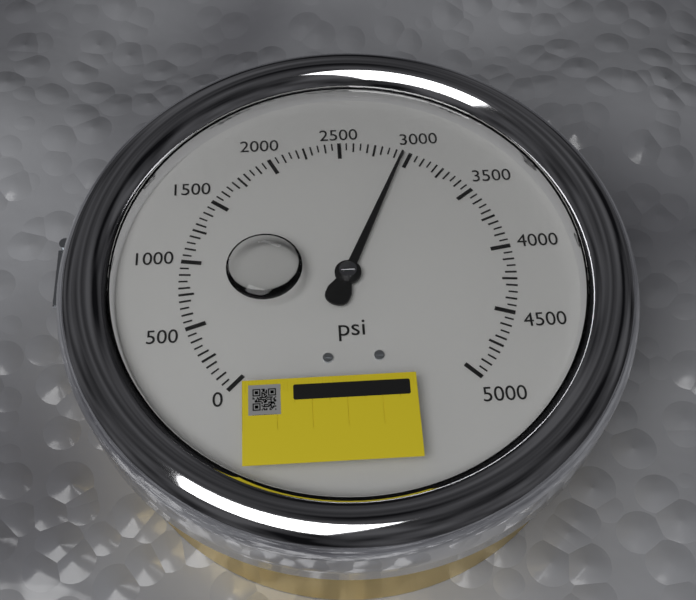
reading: 2950 psi
